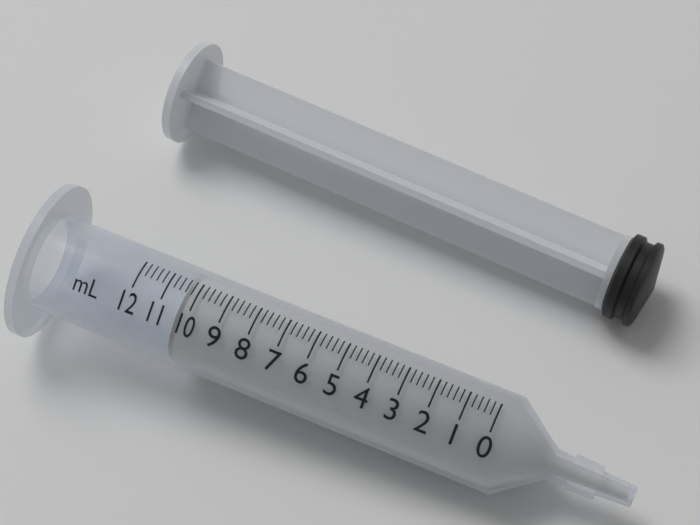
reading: 10.4 ml
